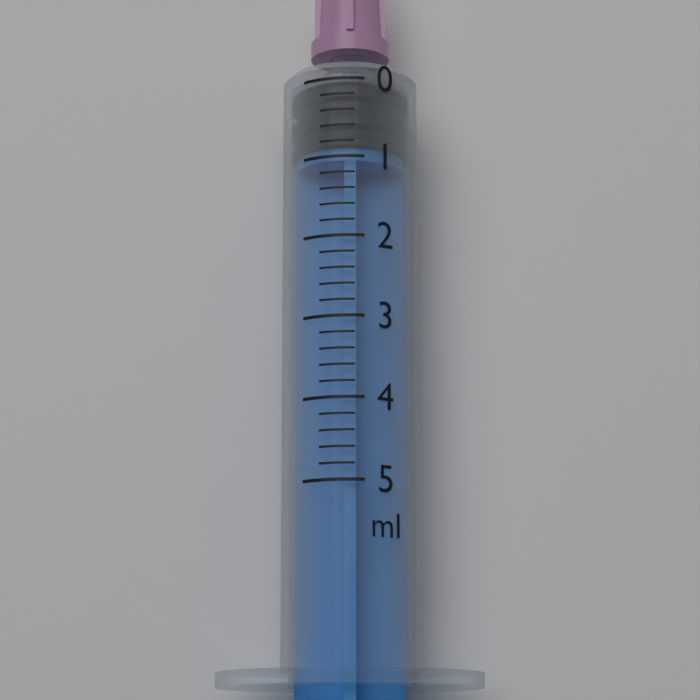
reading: 0.0 ml
